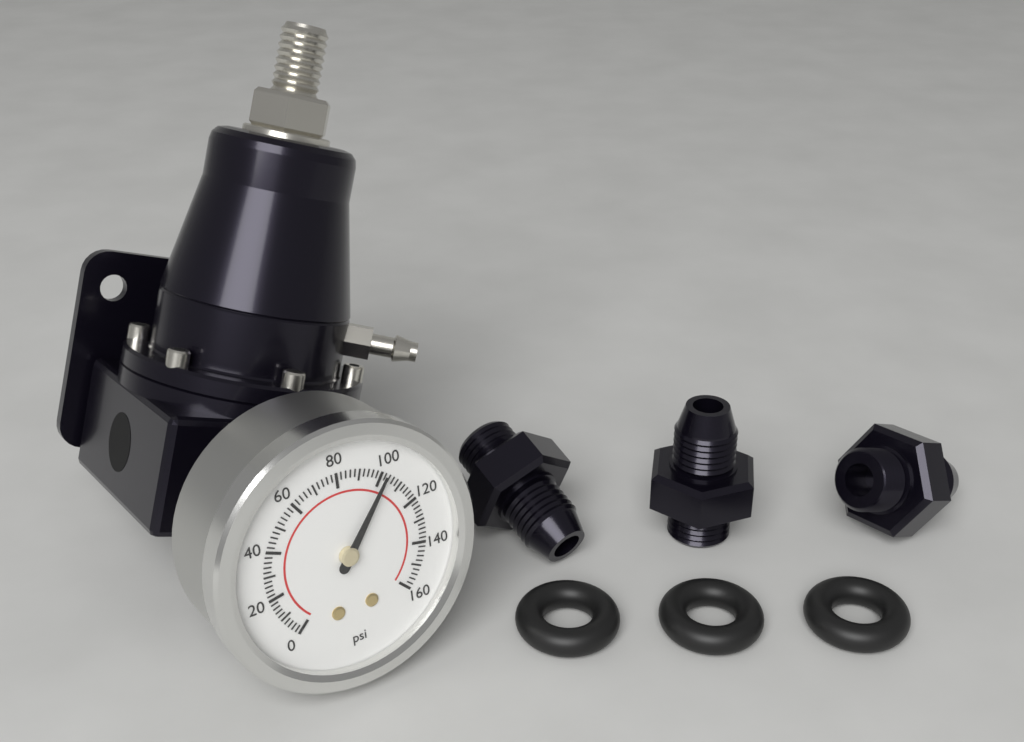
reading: 102 psi
